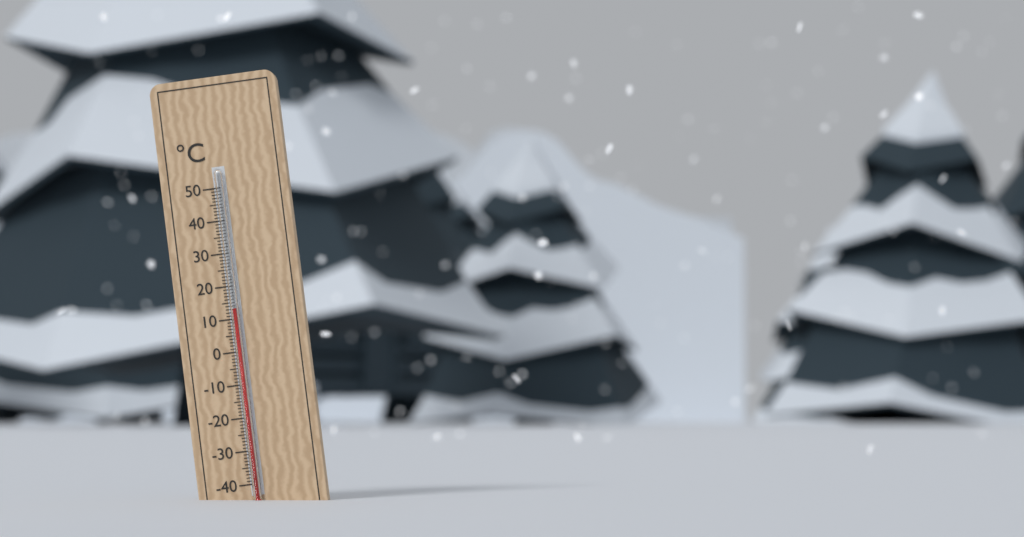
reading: 13 °C
